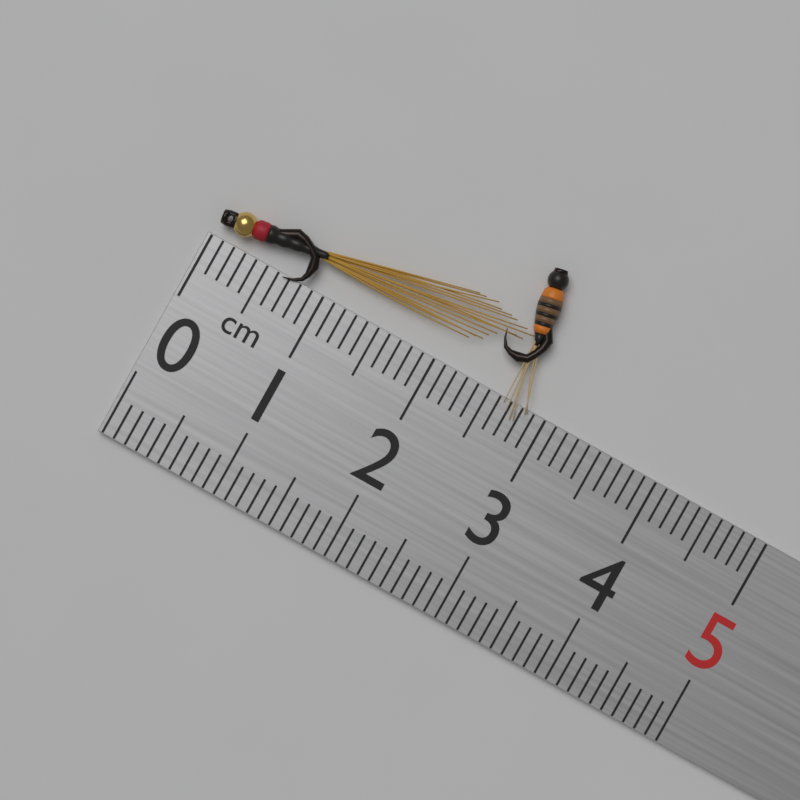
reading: 2.6 cm
